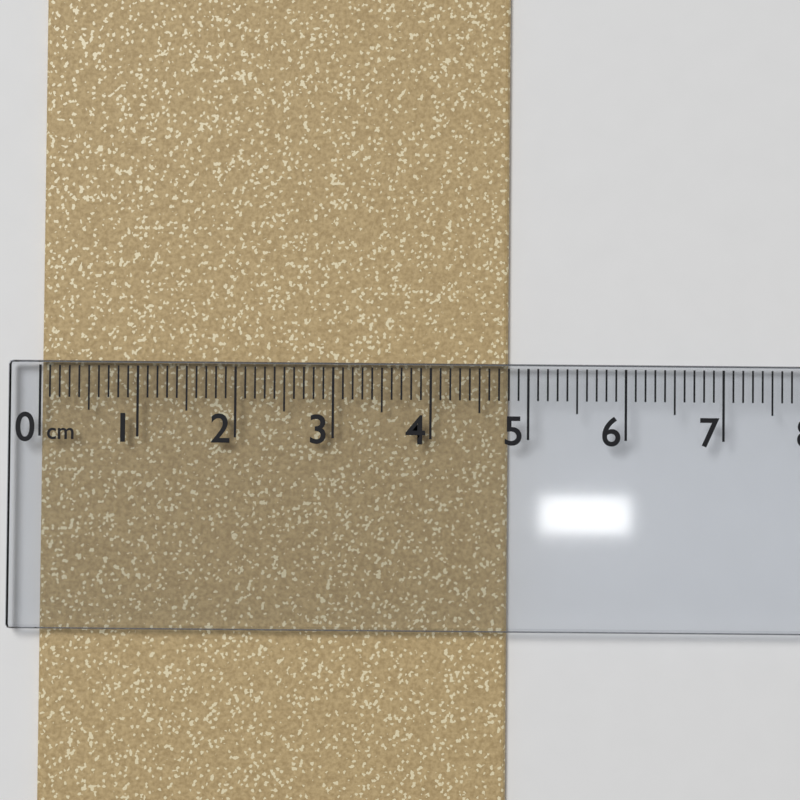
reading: 4.8 cm
